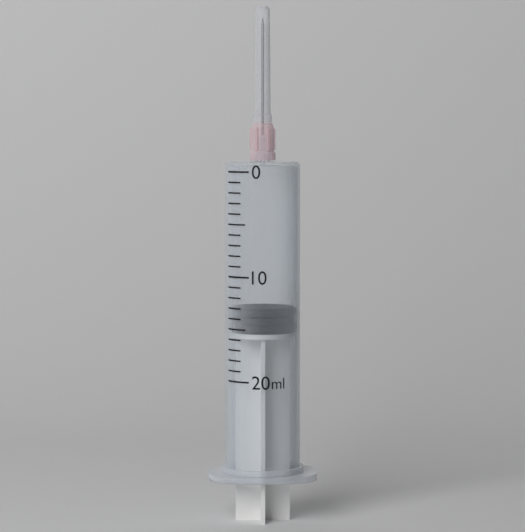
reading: 13 ml
